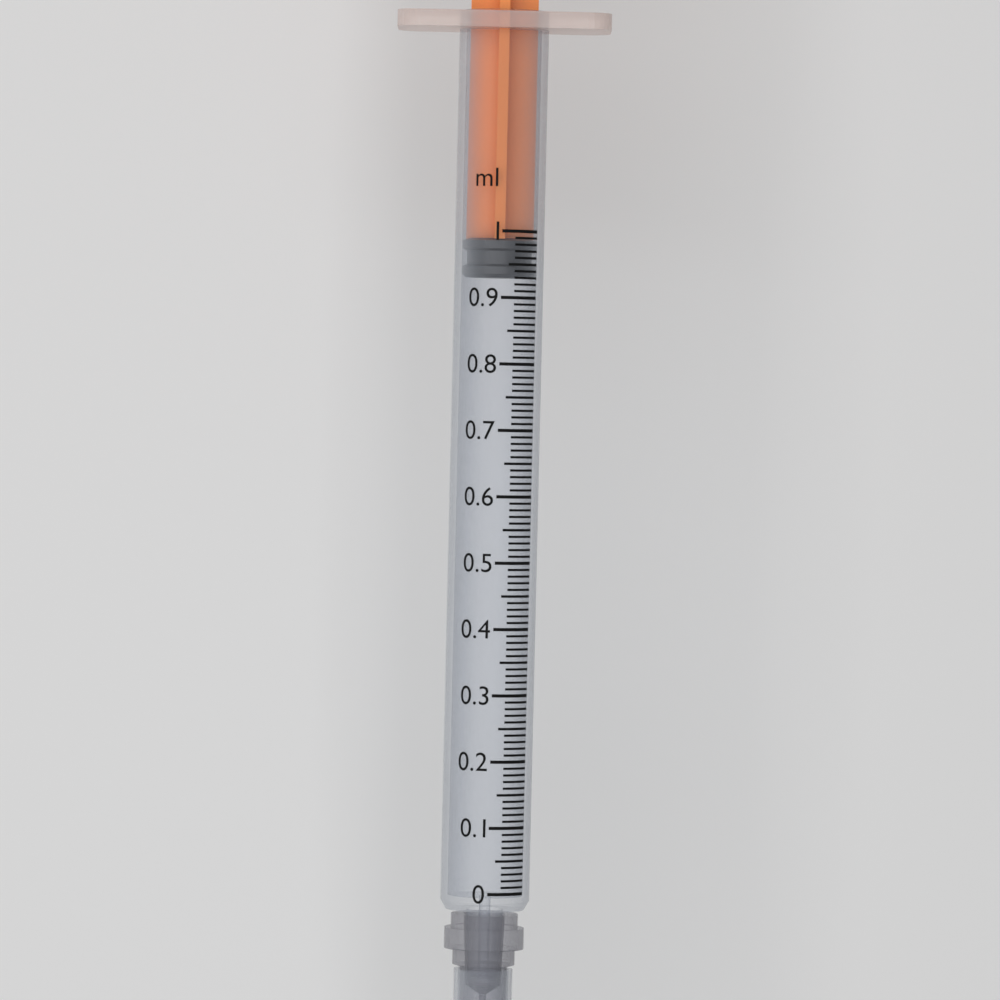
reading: 0.93 ml
